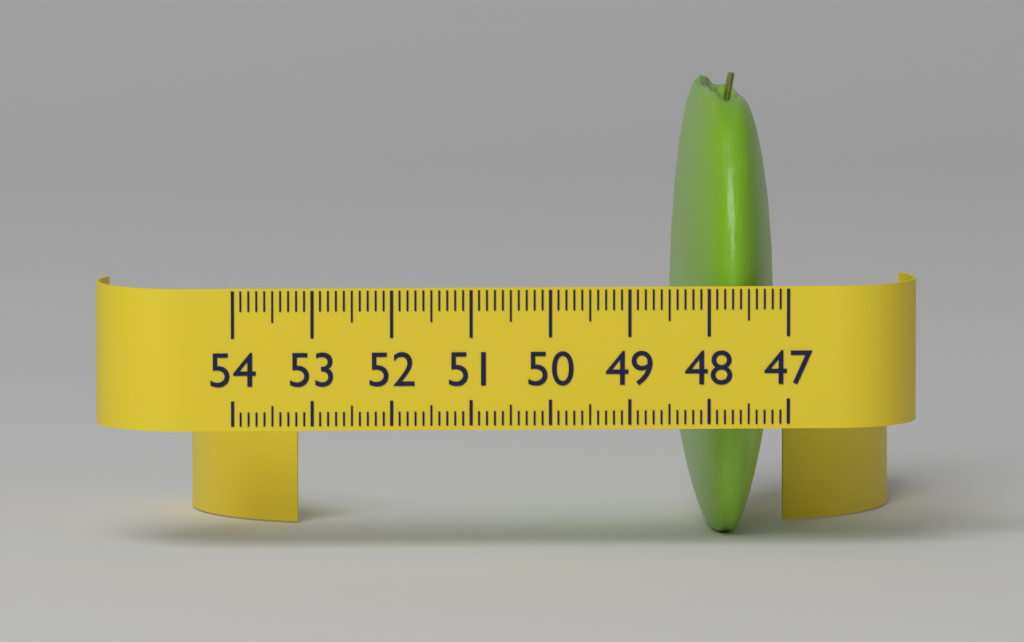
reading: 48.3 (no unit)
